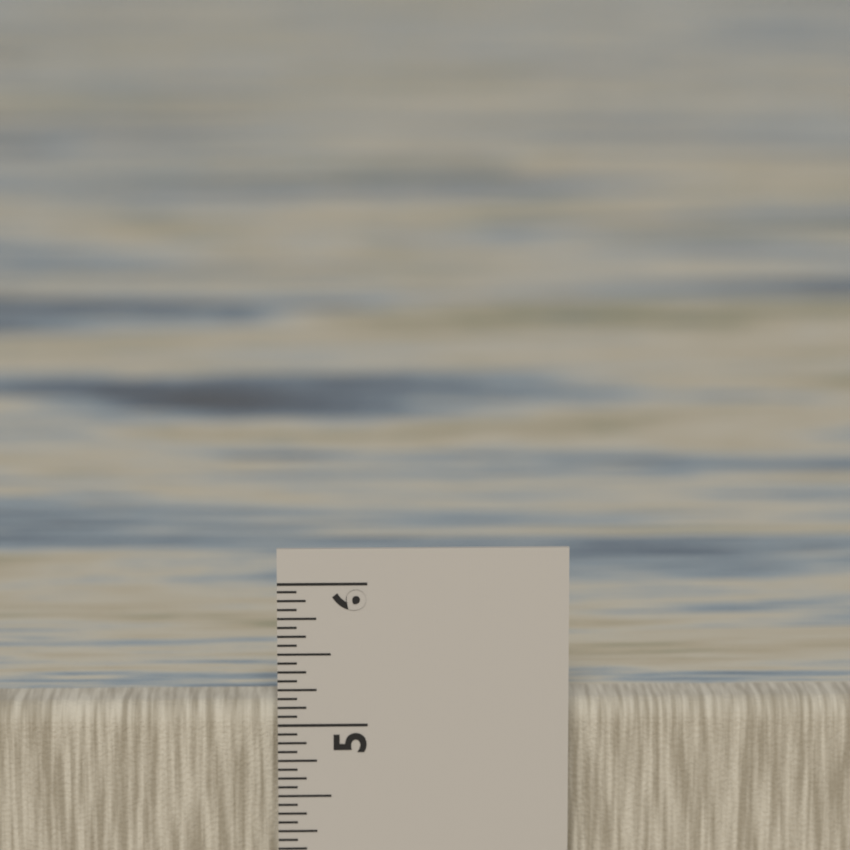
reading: 5.1250 in
